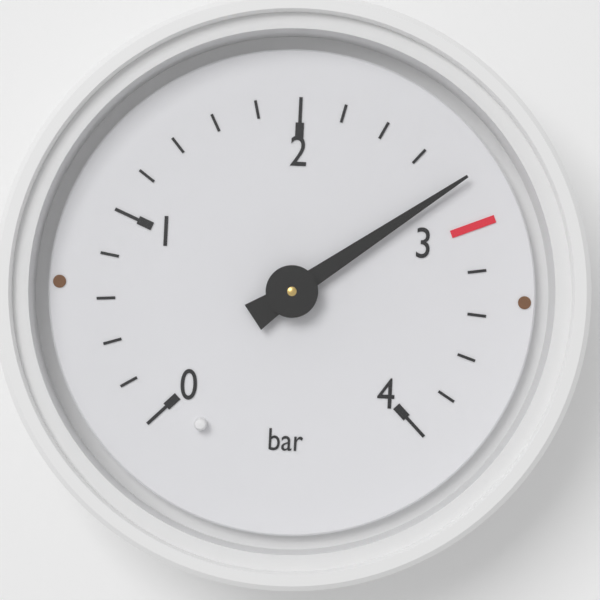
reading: 2.8 bar
